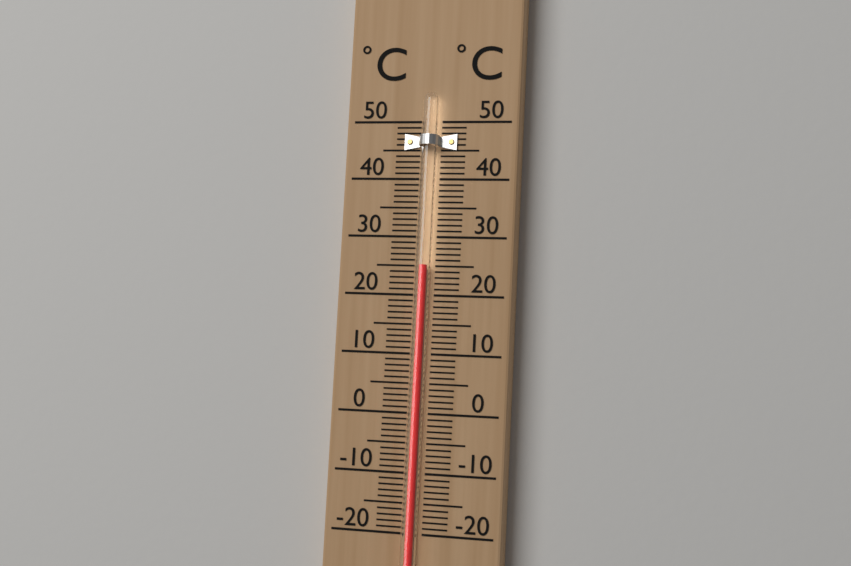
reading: 25 °C
